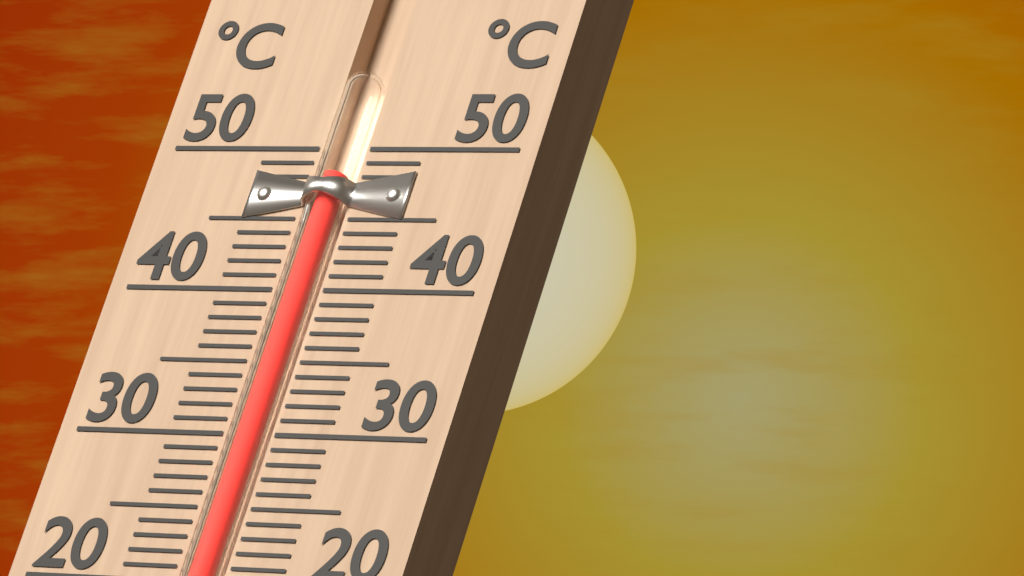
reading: 48 °C
